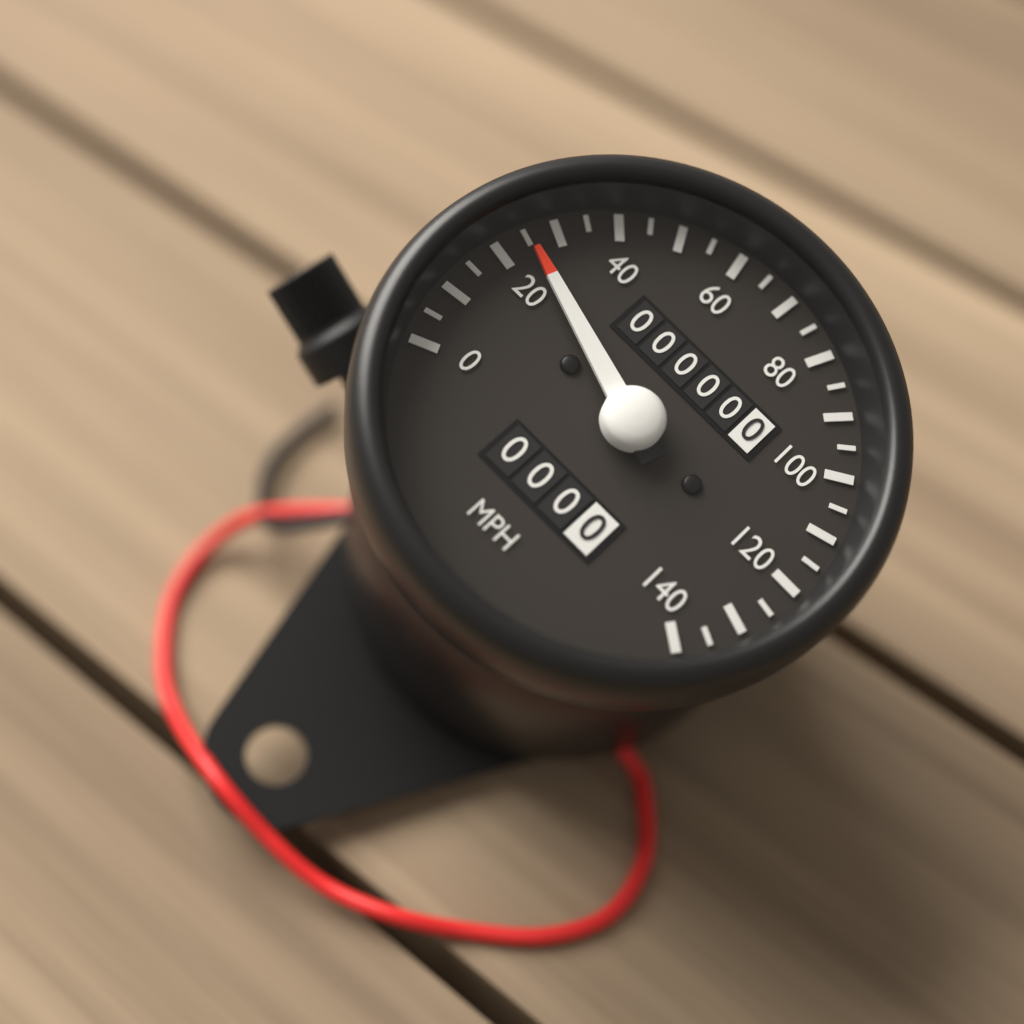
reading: 25 mph
